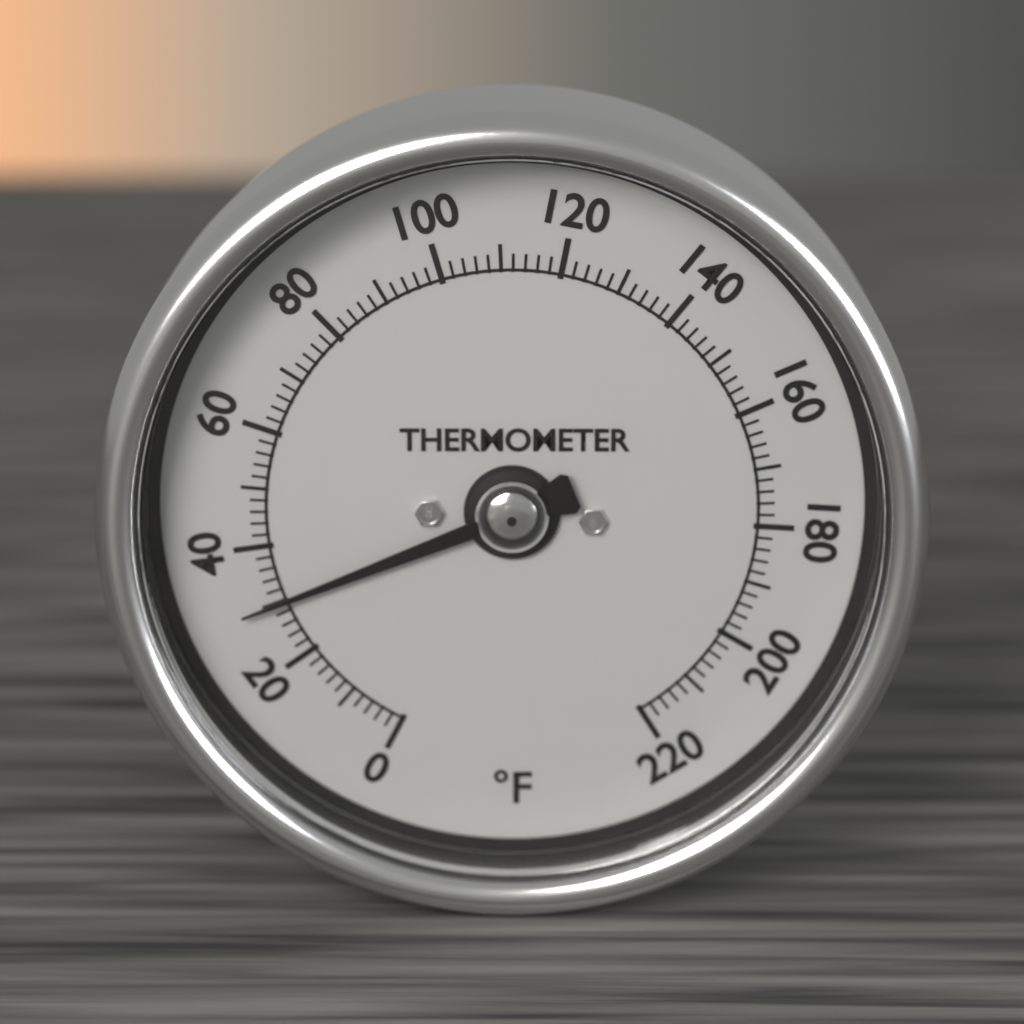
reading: 30 °F
